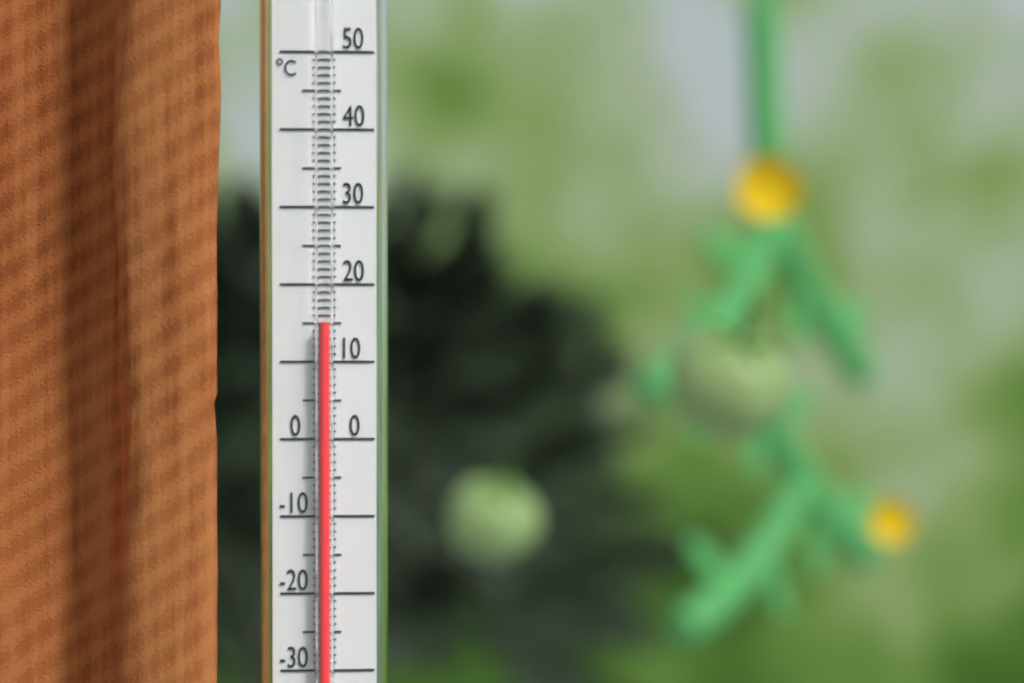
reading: 15 °C
